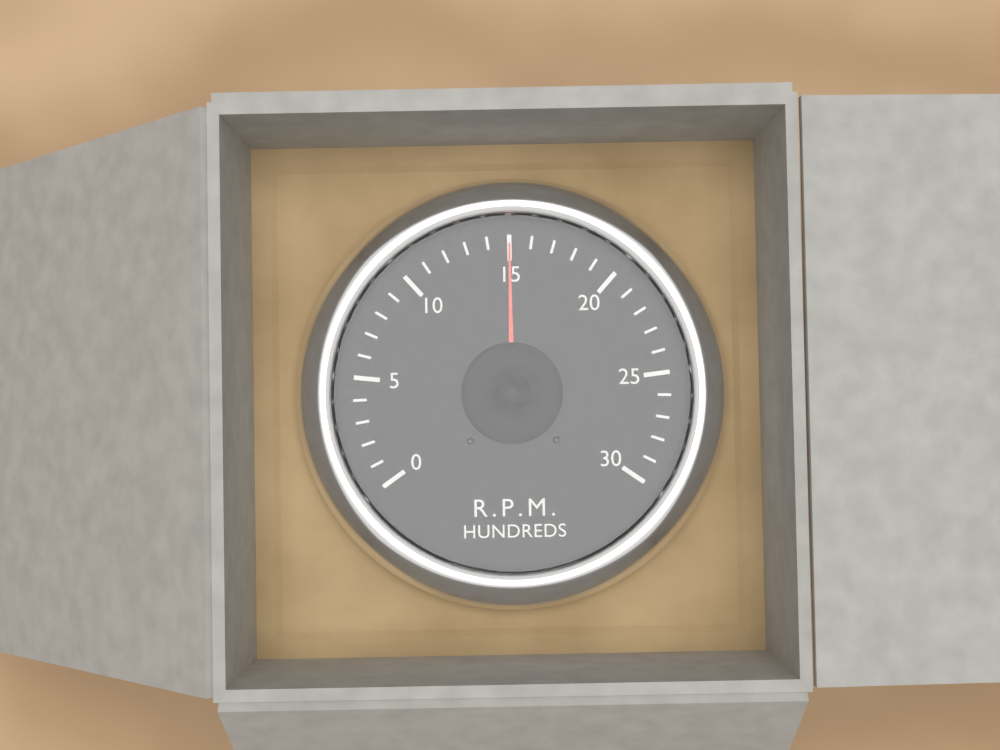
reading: 15 RPM x100
